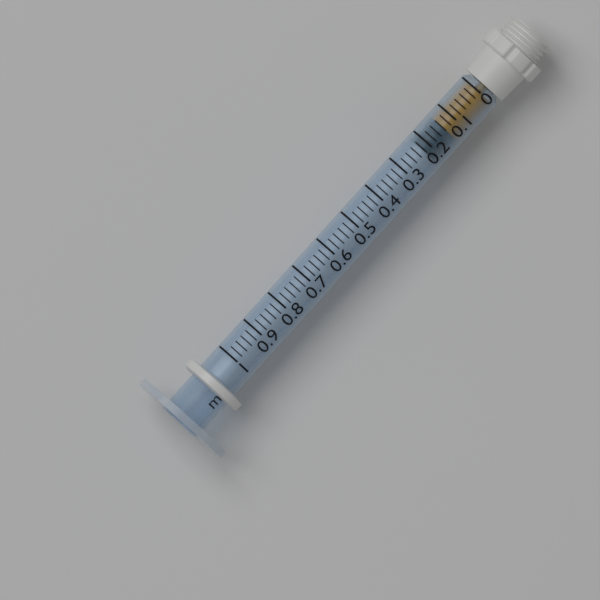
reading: 0.14 ml
